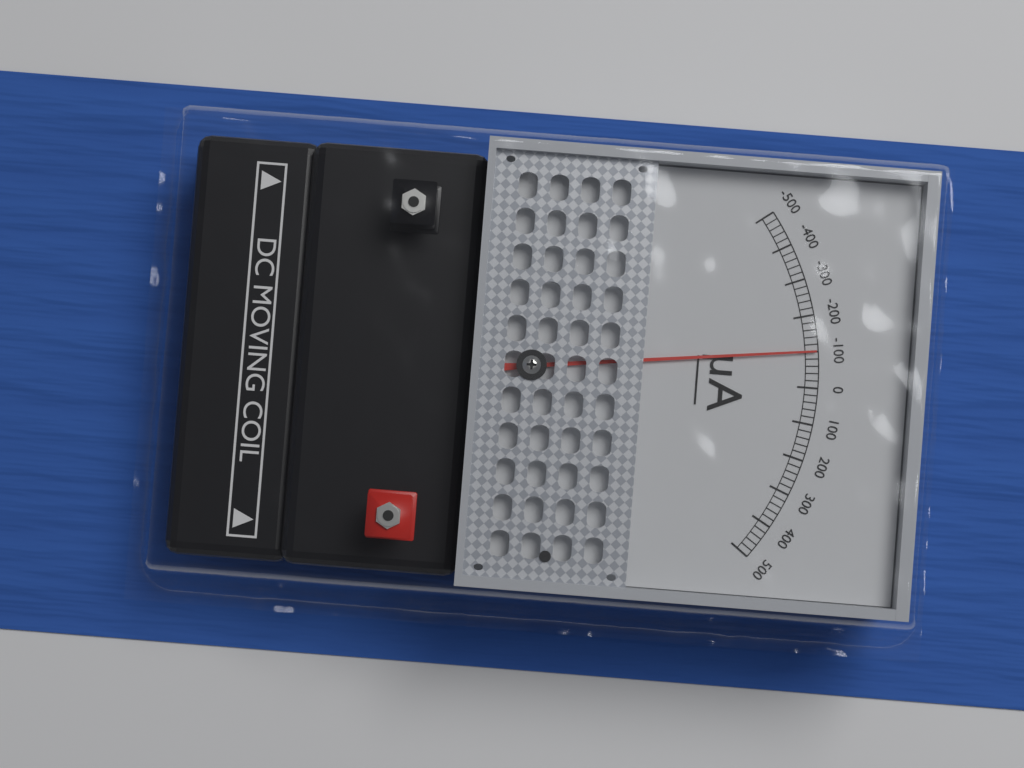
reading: -100 µA
